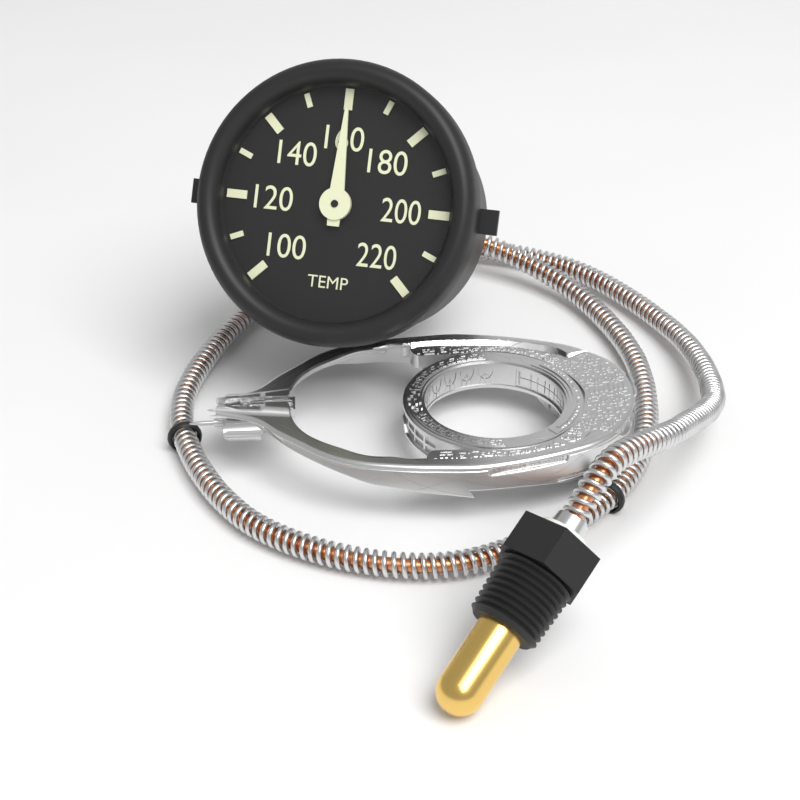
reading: 160 (no unit)
